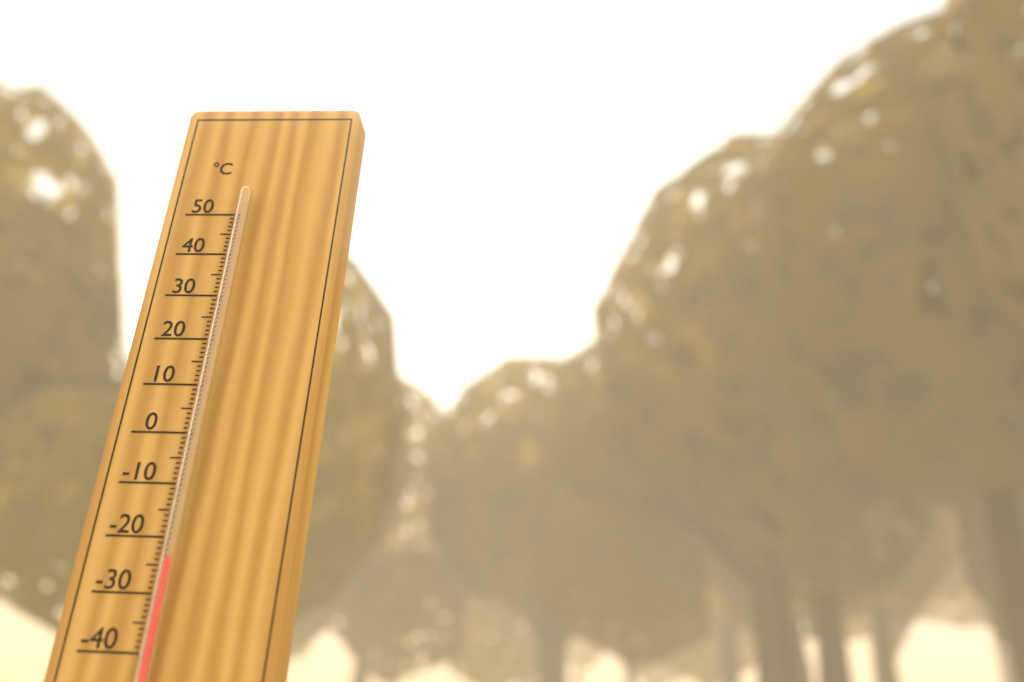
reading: -24 °C
